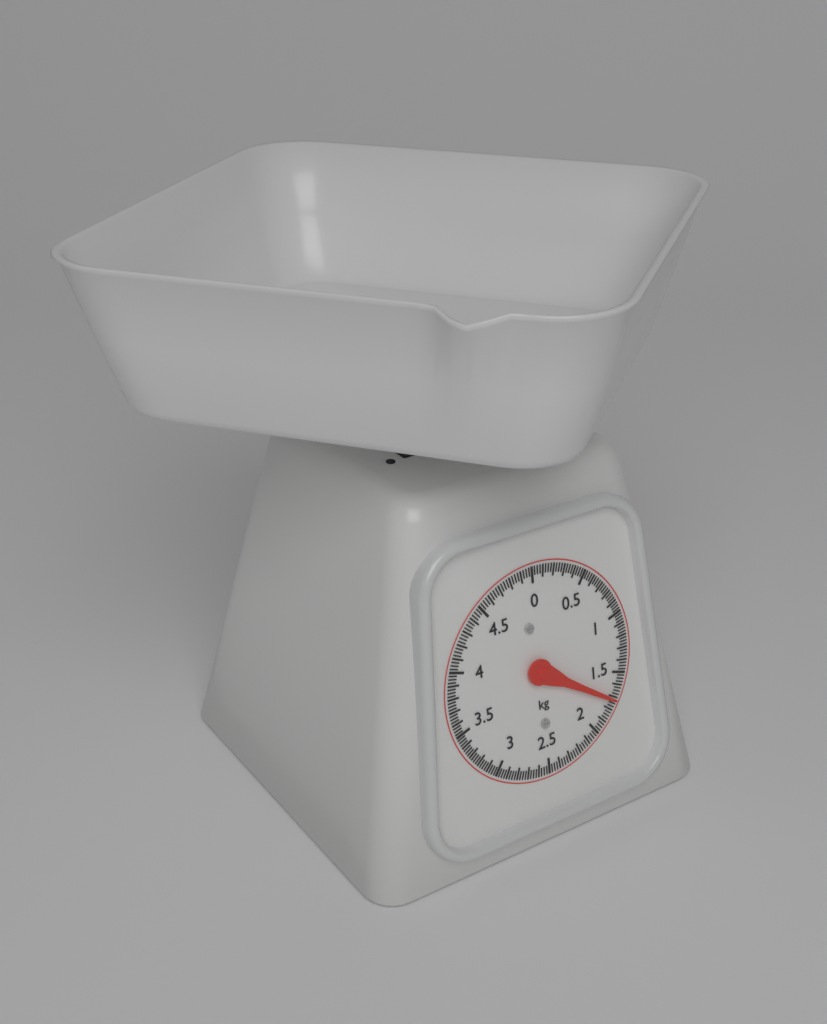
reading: 1.725 kg
